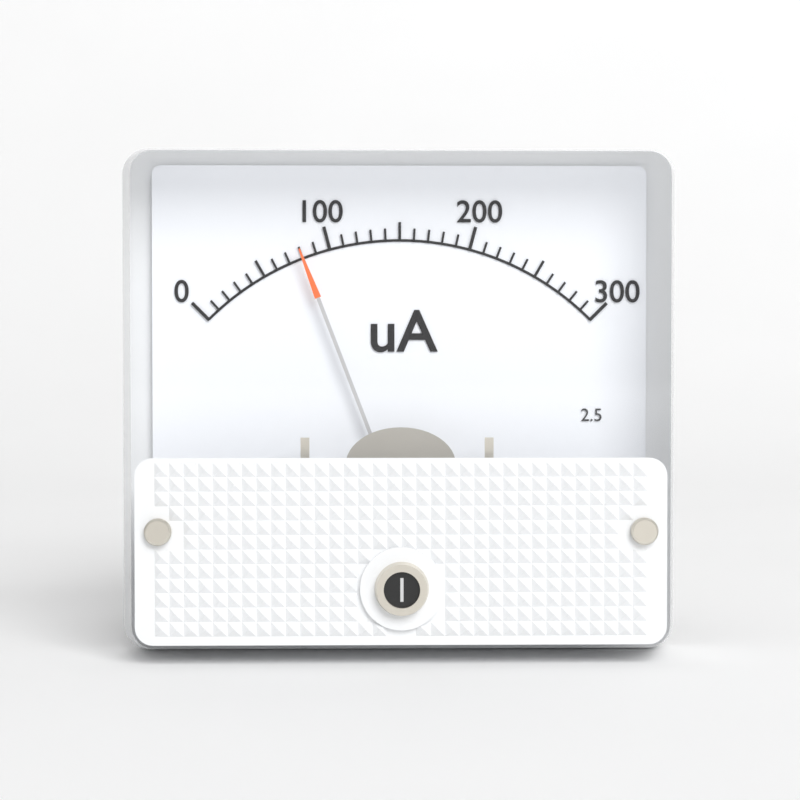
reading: 80 uA
